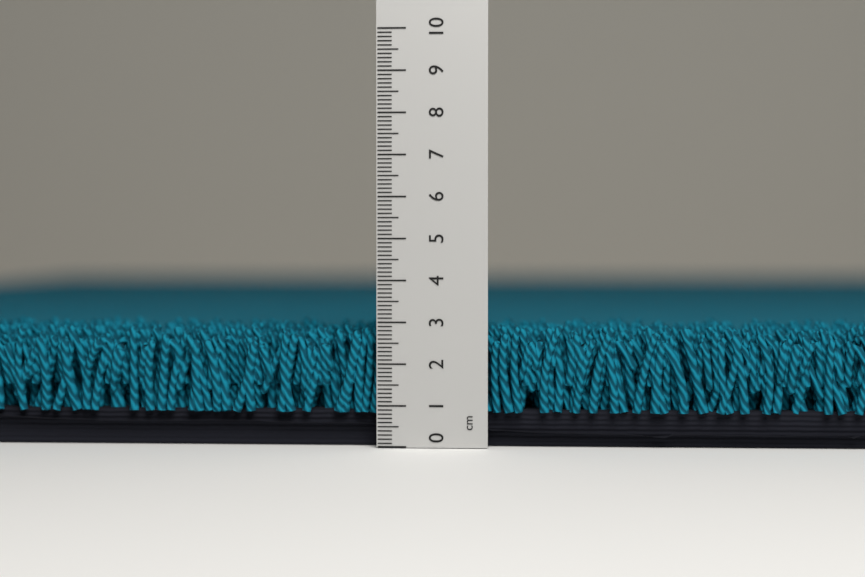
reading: 2.9 cm
